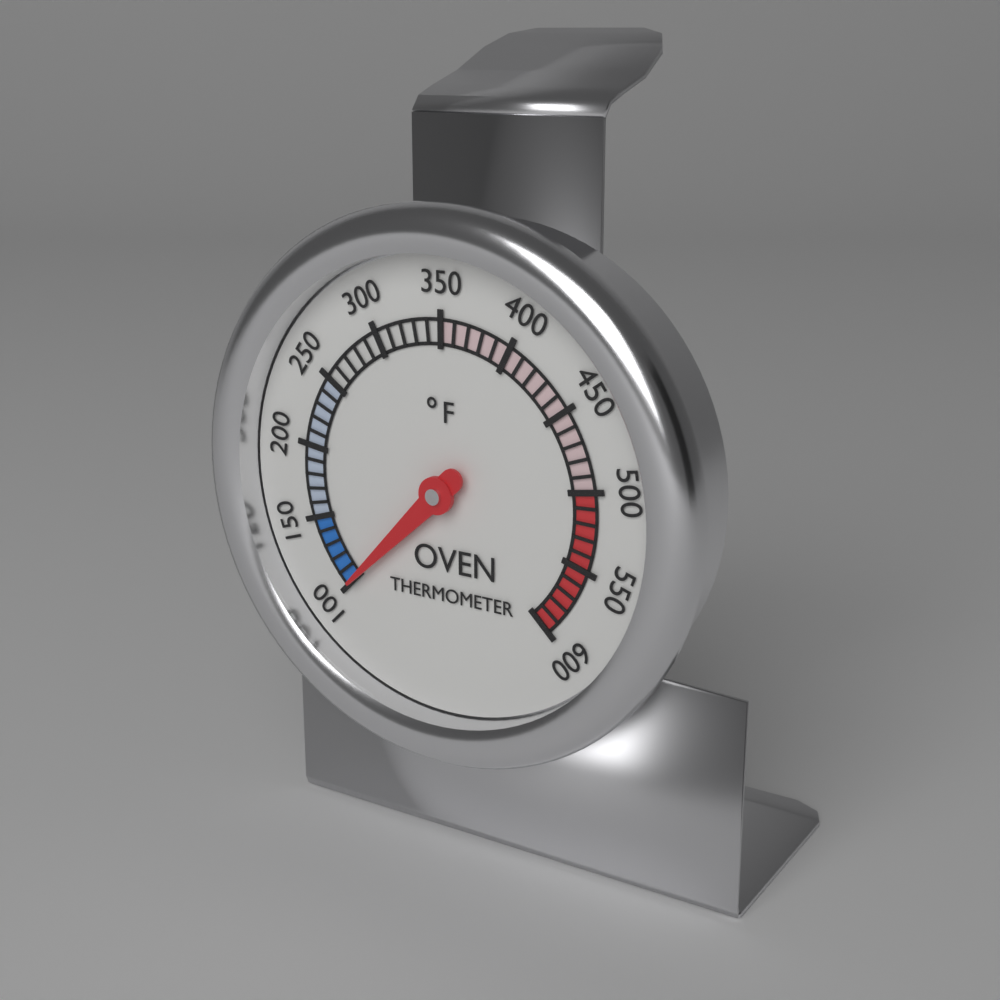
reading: 100 °F
